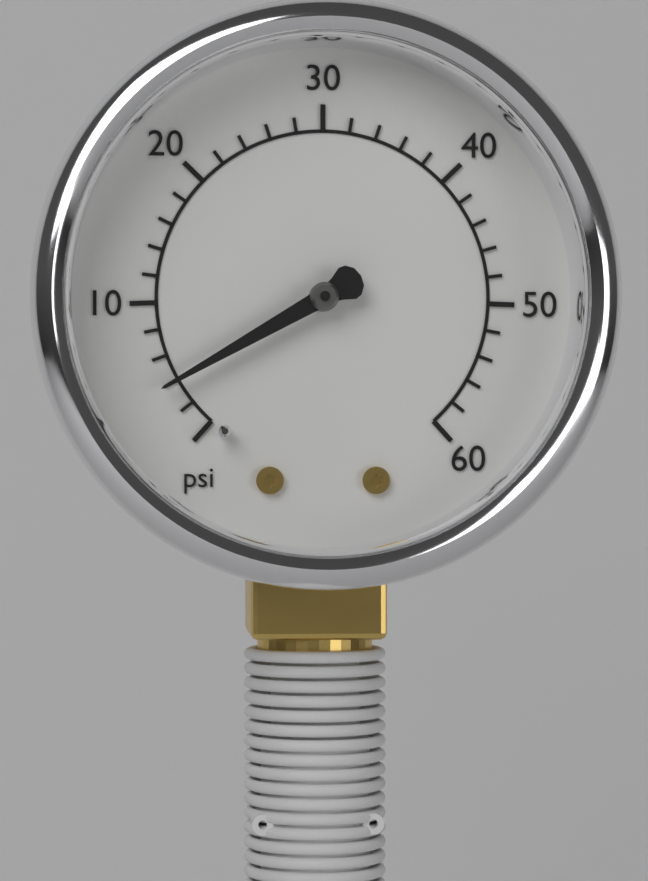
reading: 4 psi
